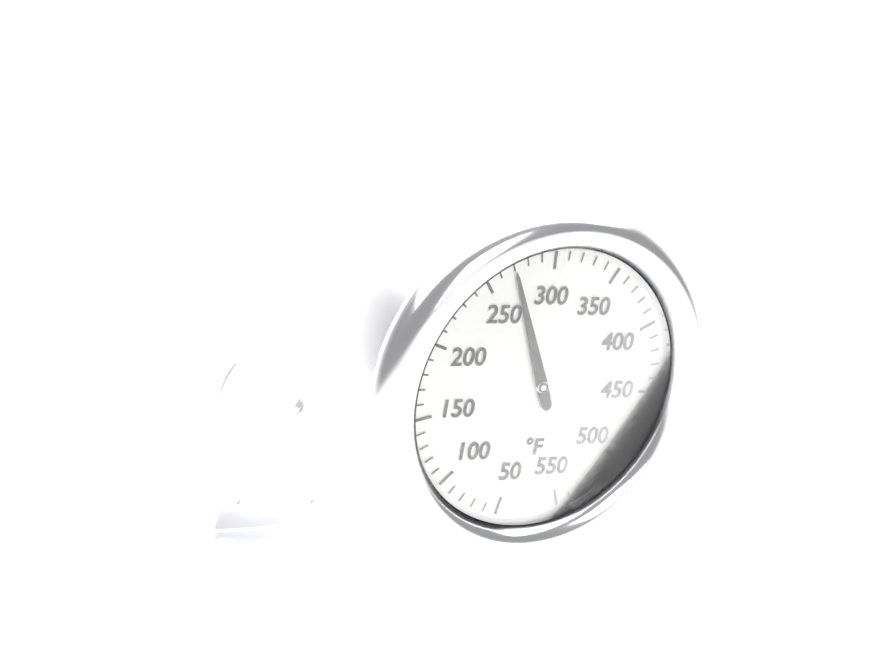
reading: 270 °F
